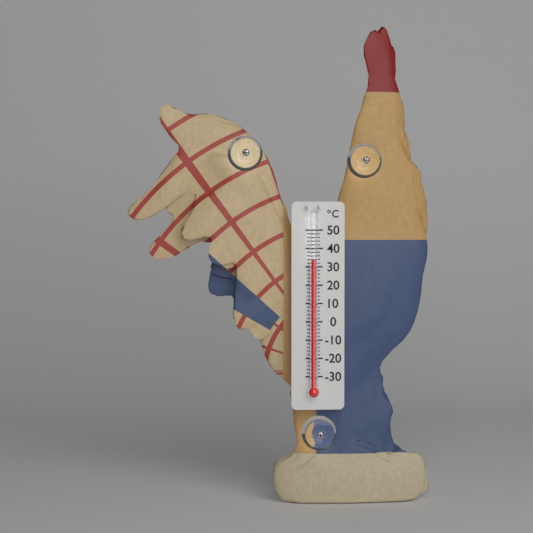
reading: 34 °C
